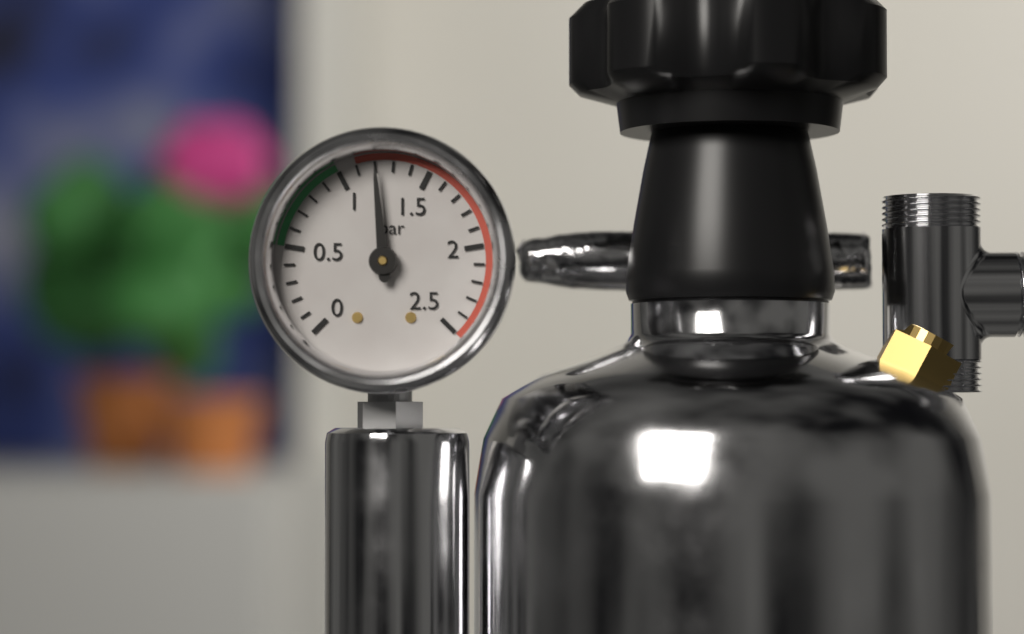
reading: 1.2 bar
